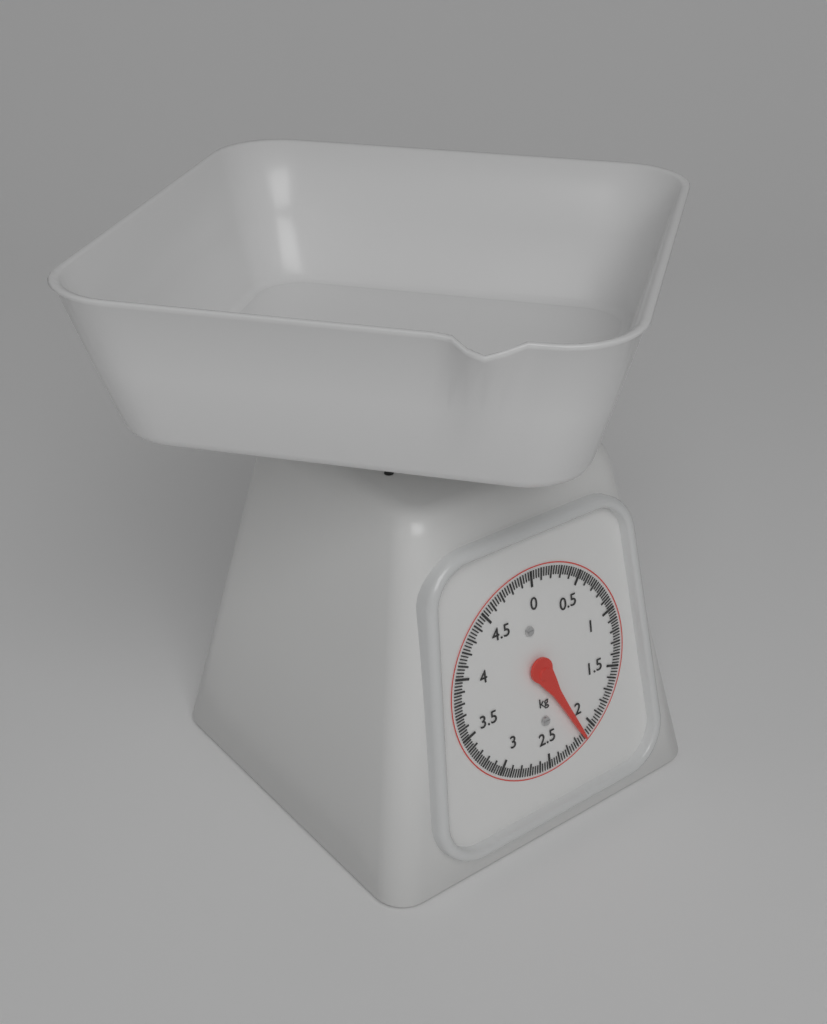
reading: 2.125 kg
